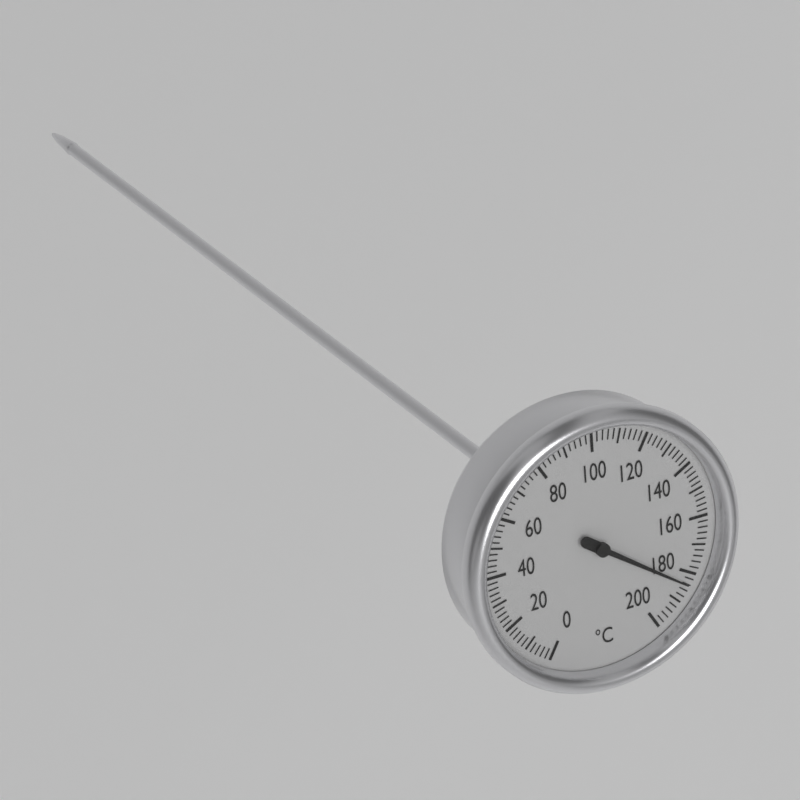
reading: 184 °C
